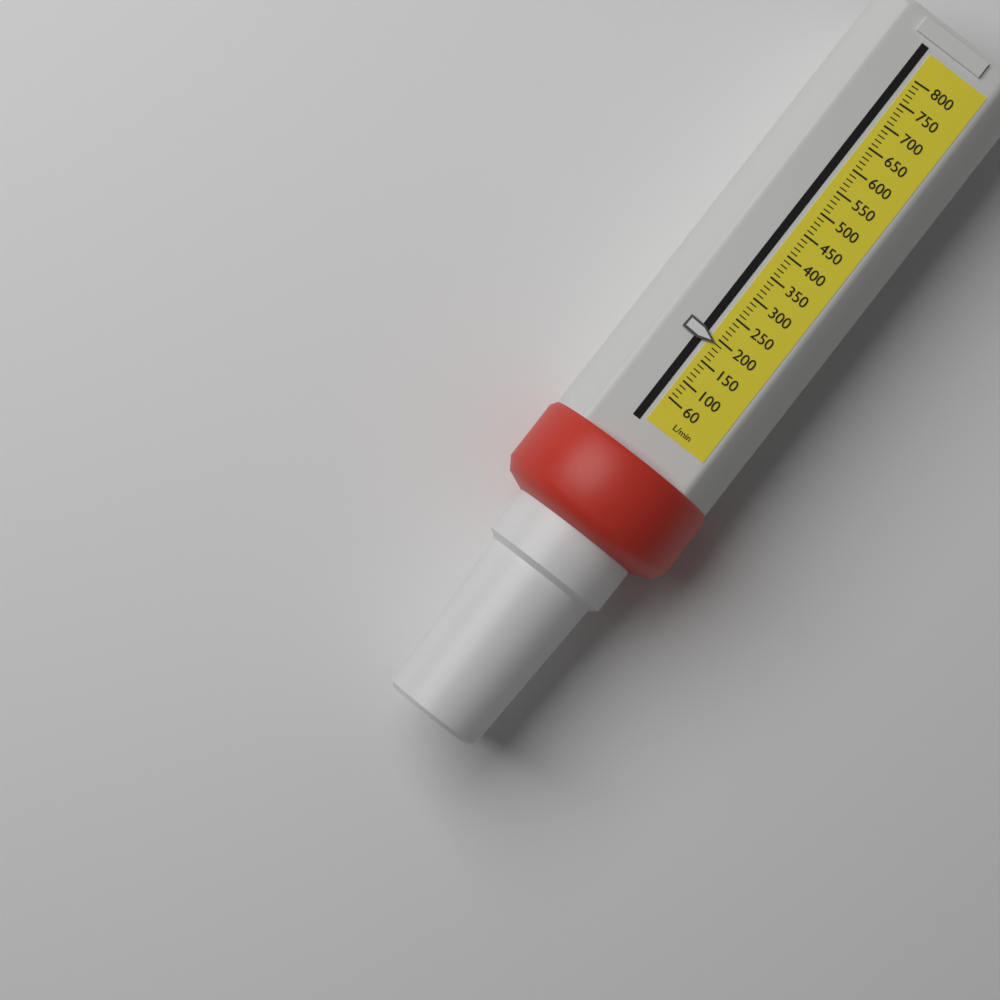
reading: 190 L/min
